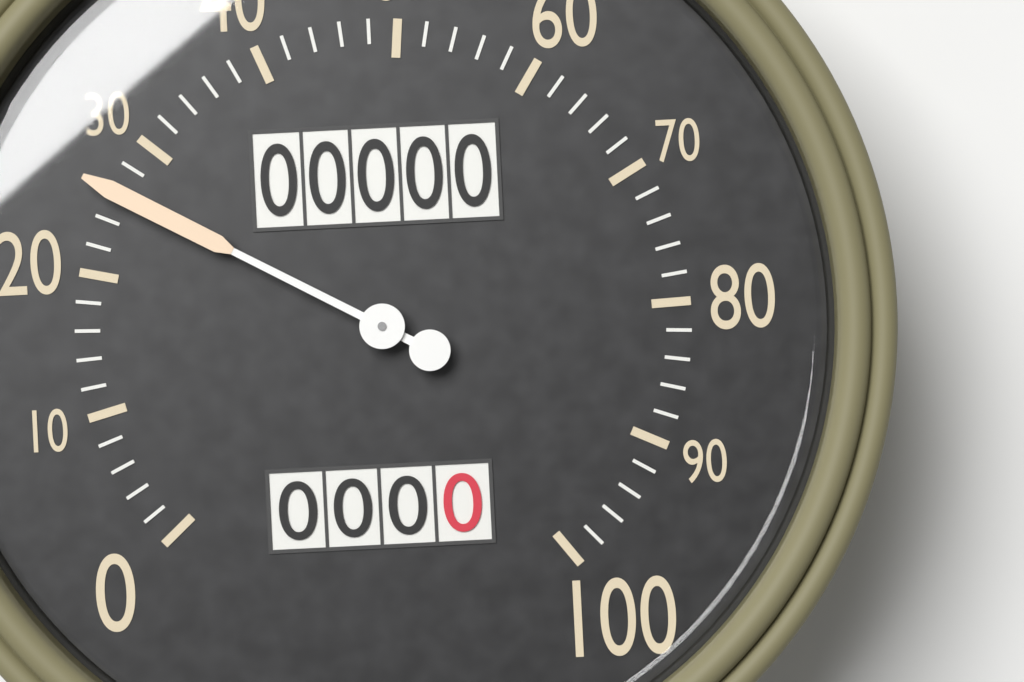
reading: 26 (no unit)
